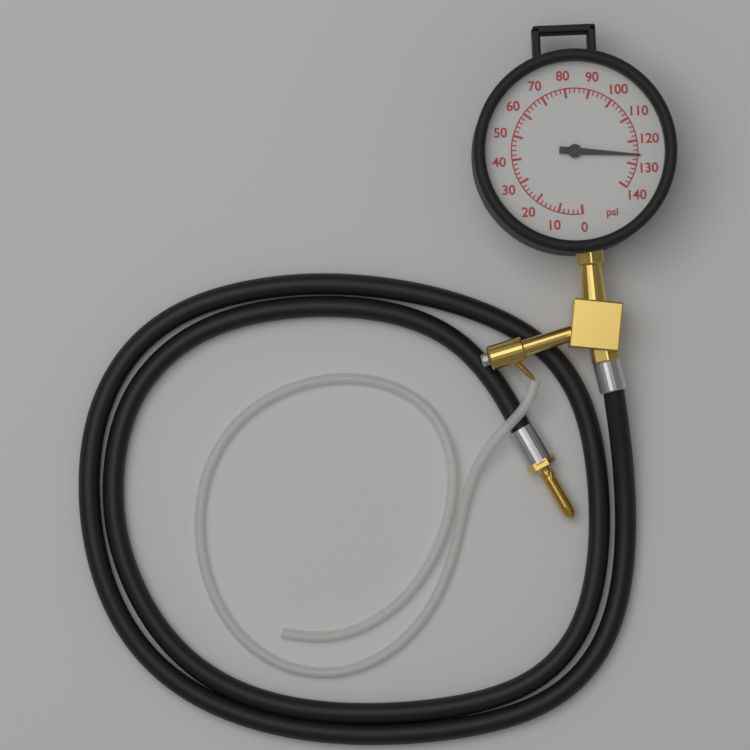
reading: 126 psi
